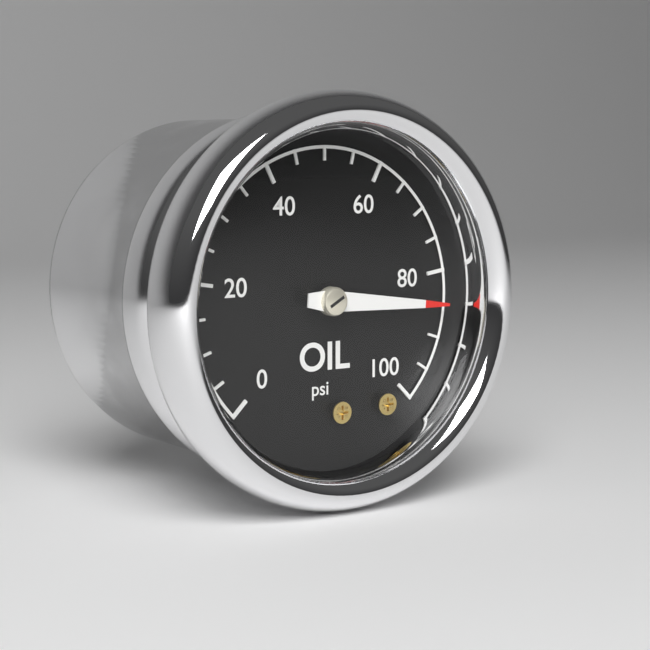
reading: 85 psi
